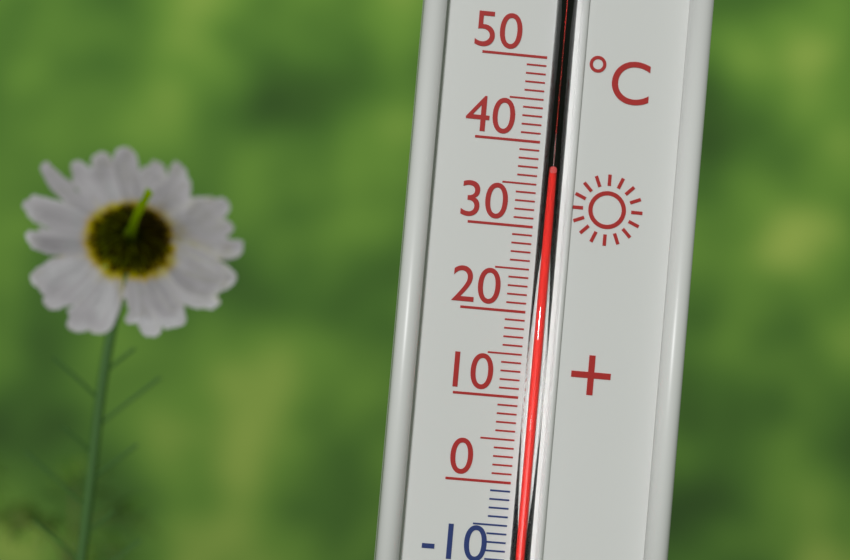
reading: 36 °C
